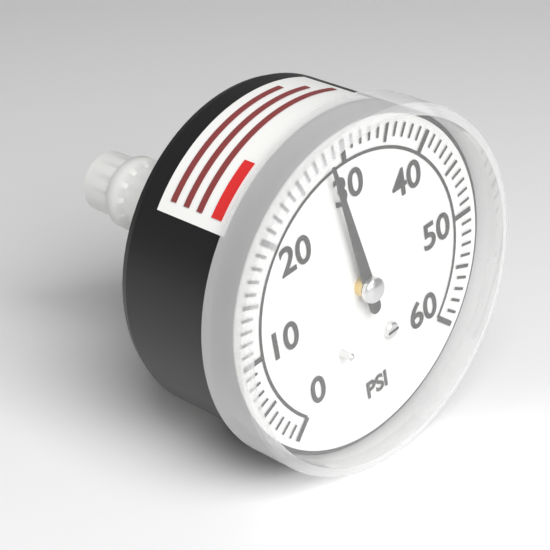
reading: 28 psi
